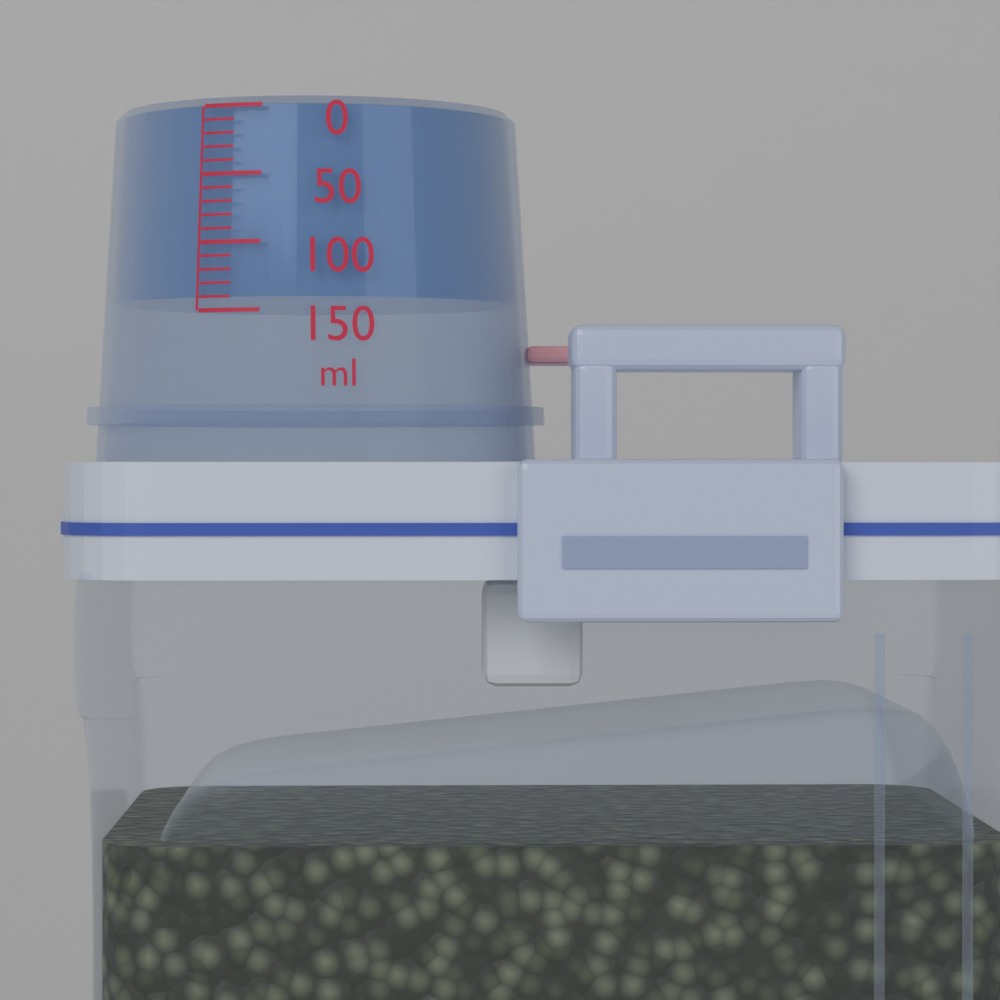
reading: 140 ml
